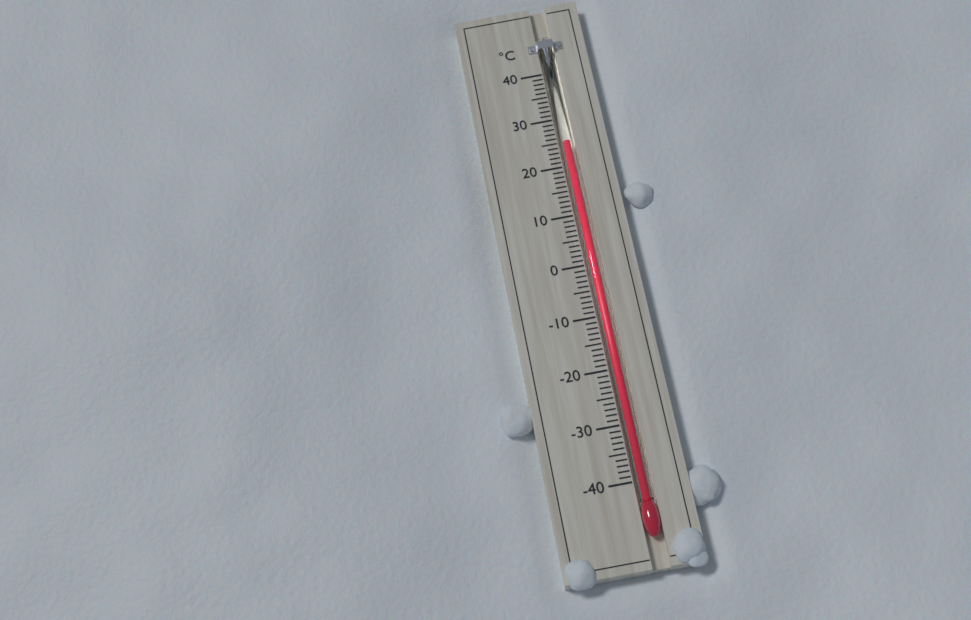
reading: 25 °C
